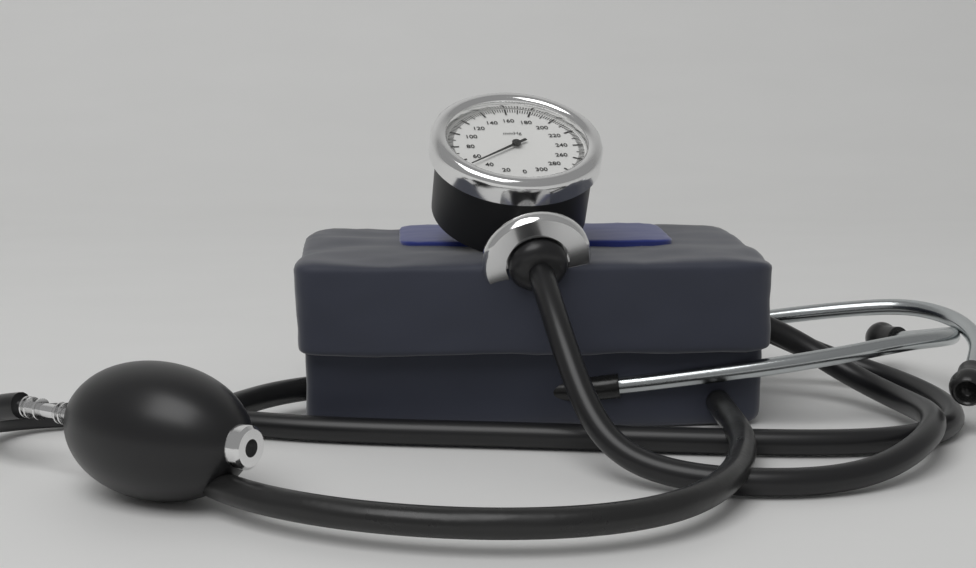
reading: 50 mmHg
